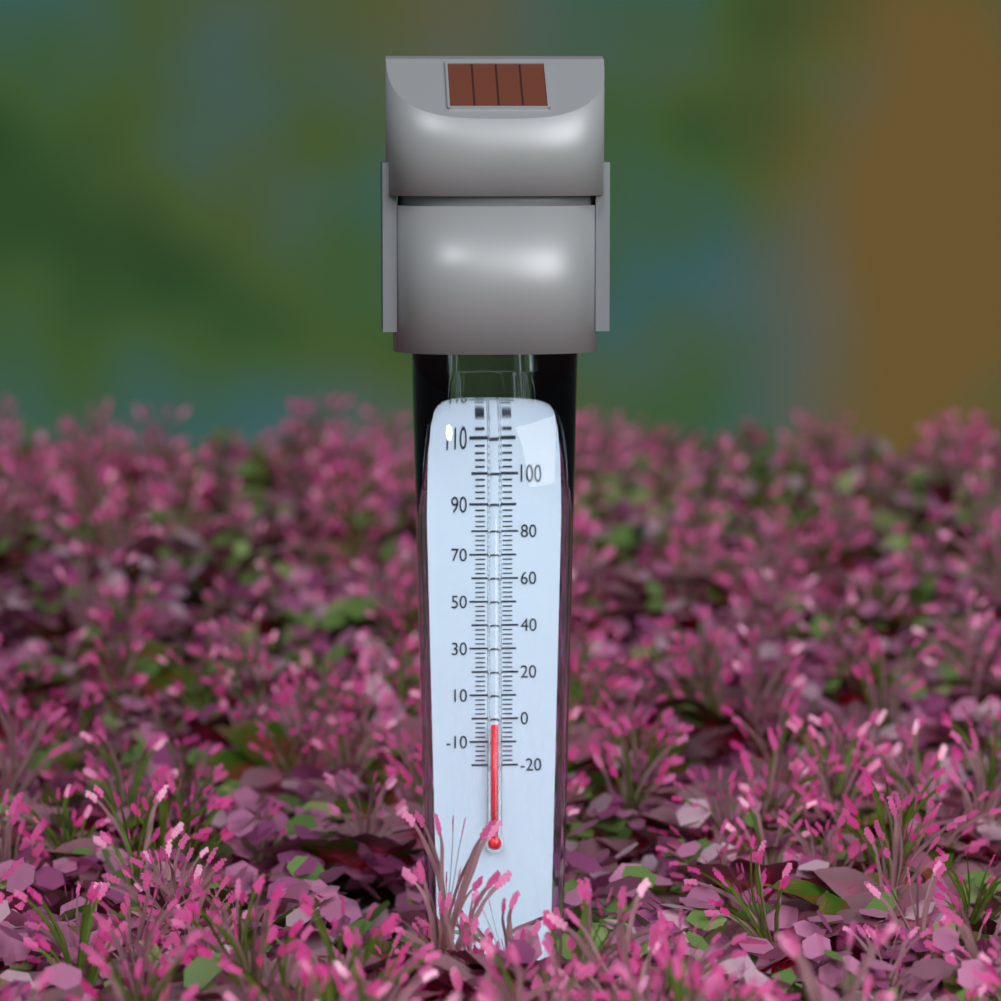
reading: -2 °F
